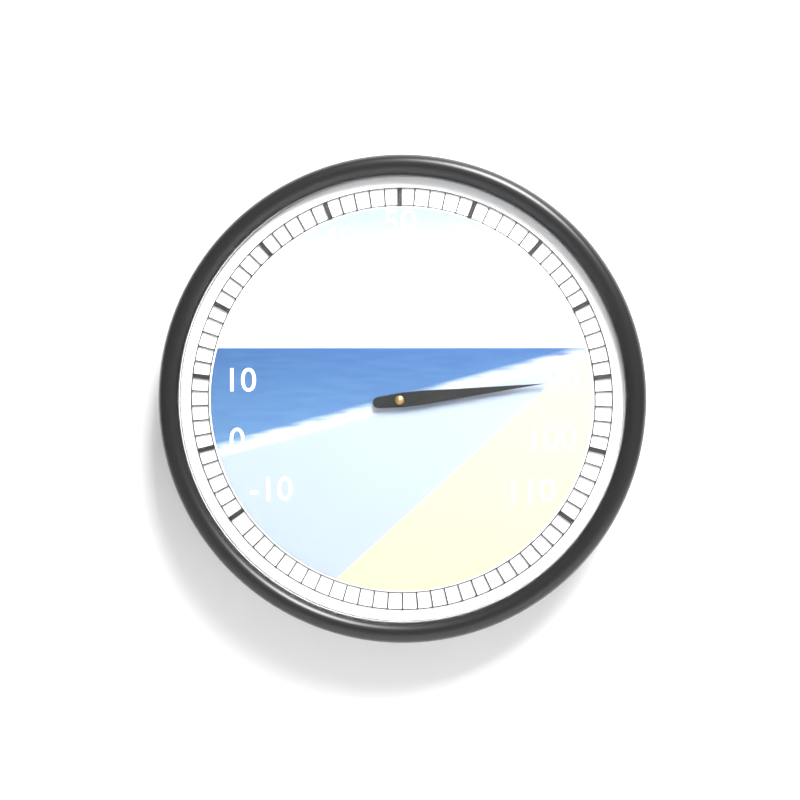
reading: 90 (no unit)
